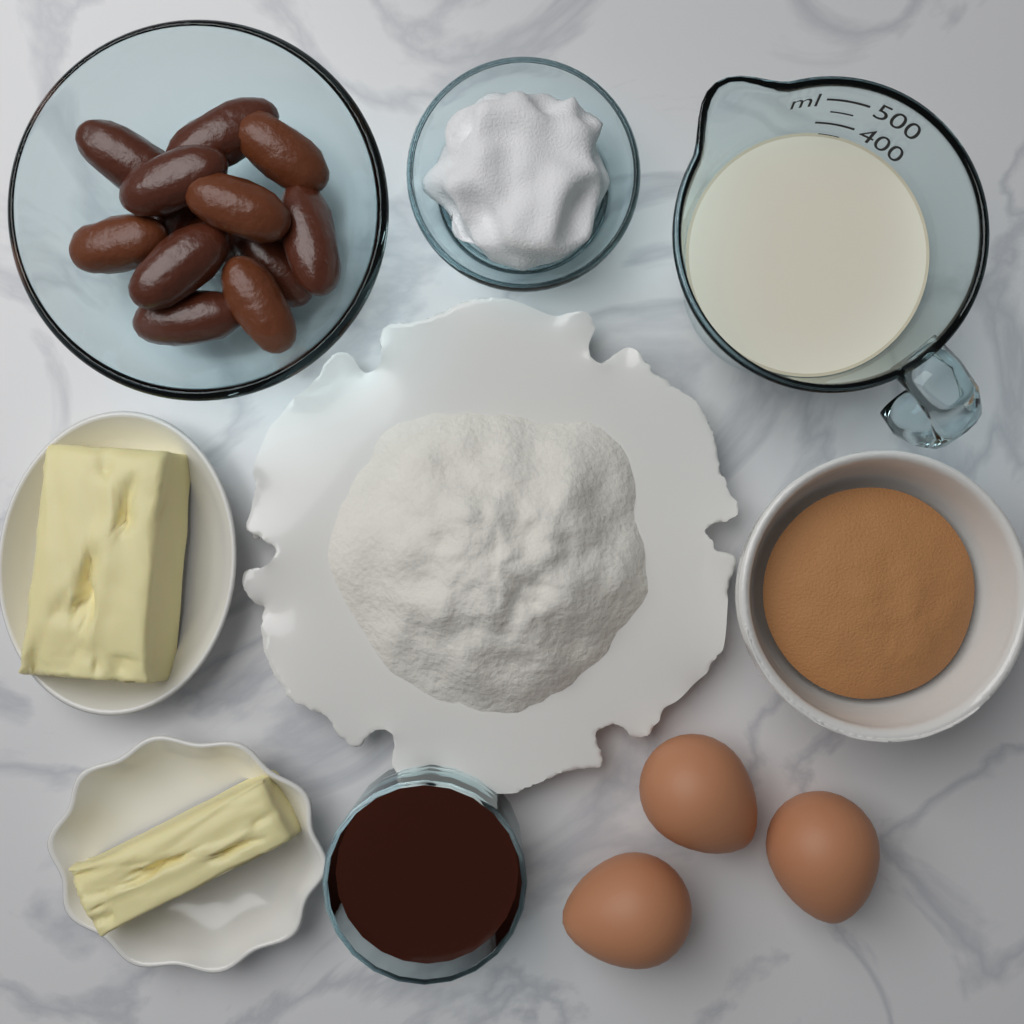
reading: 350 ml
